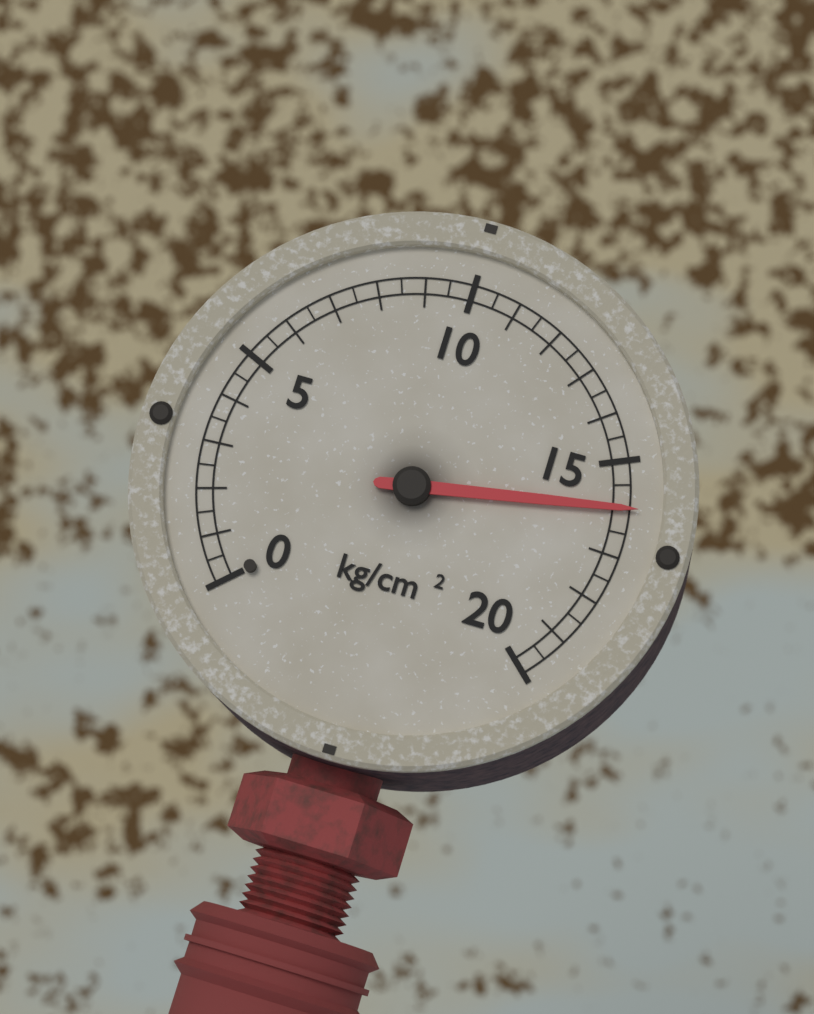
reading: 16.0 kg/cm²
